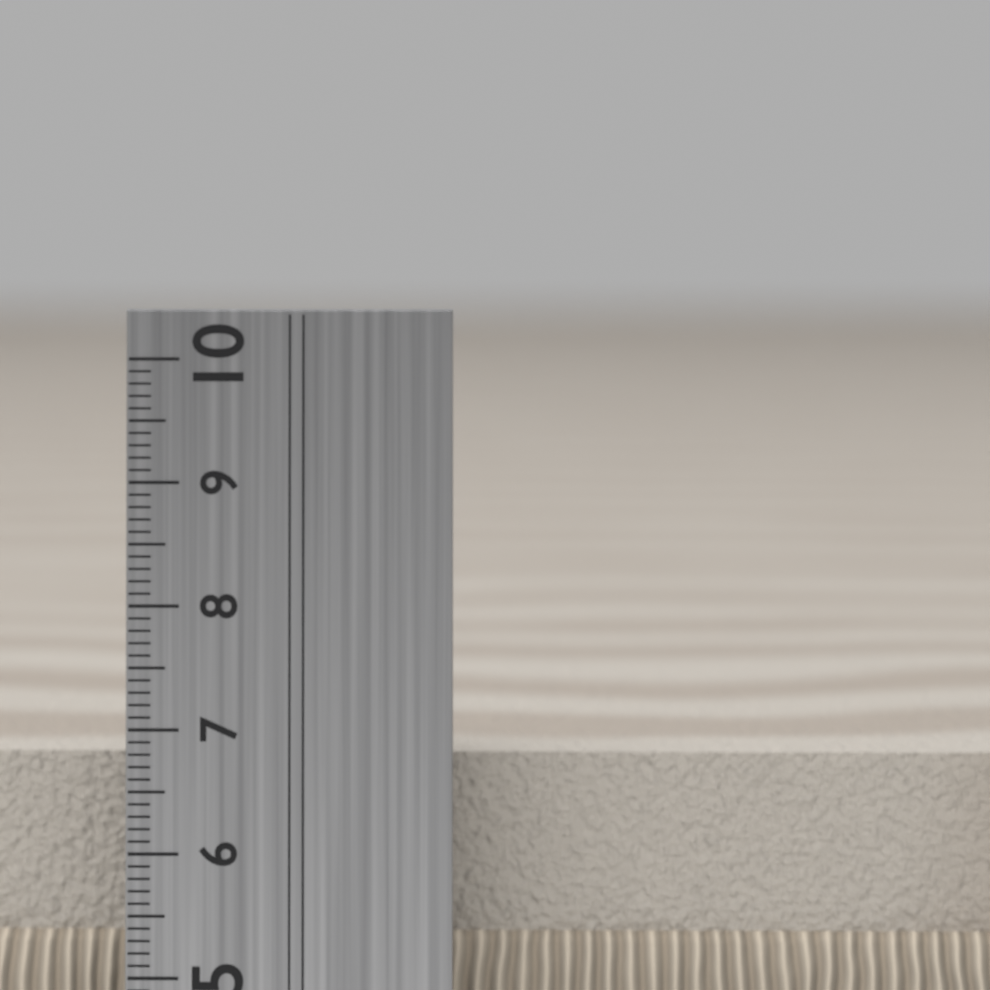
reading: 6.7 cm
